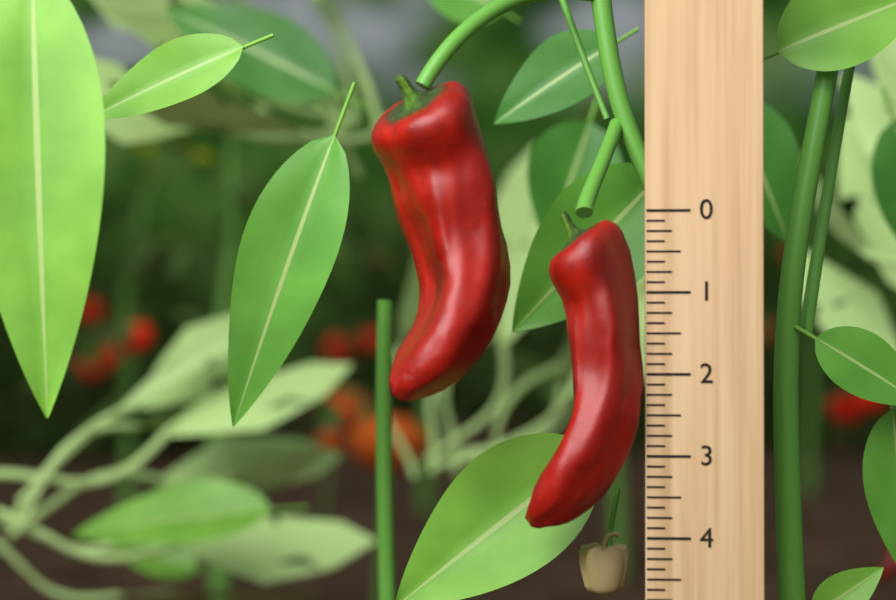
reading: 3.875 (no unit)
